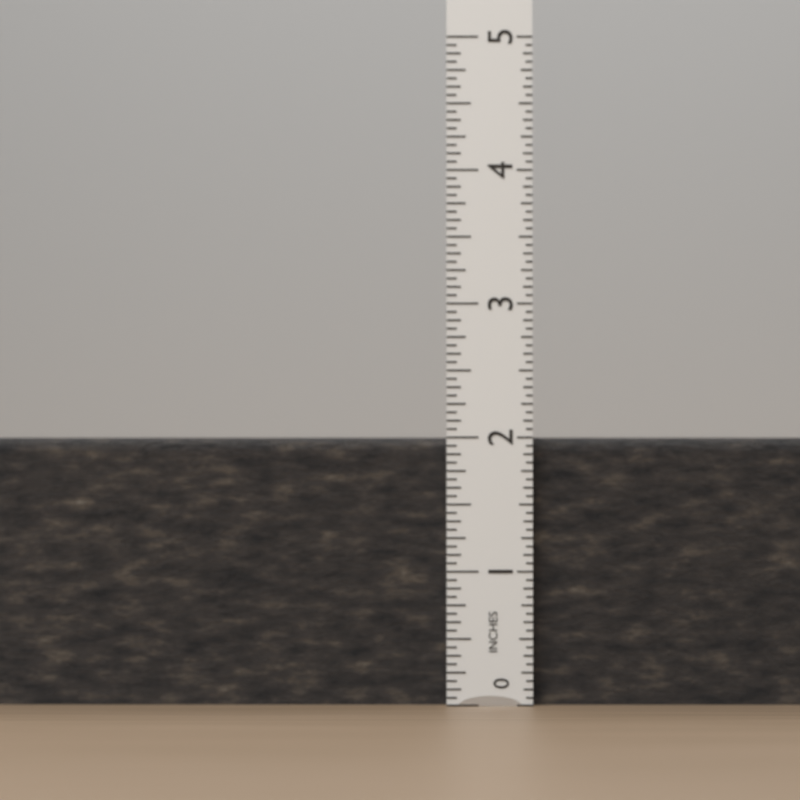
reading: 2.0000 in
